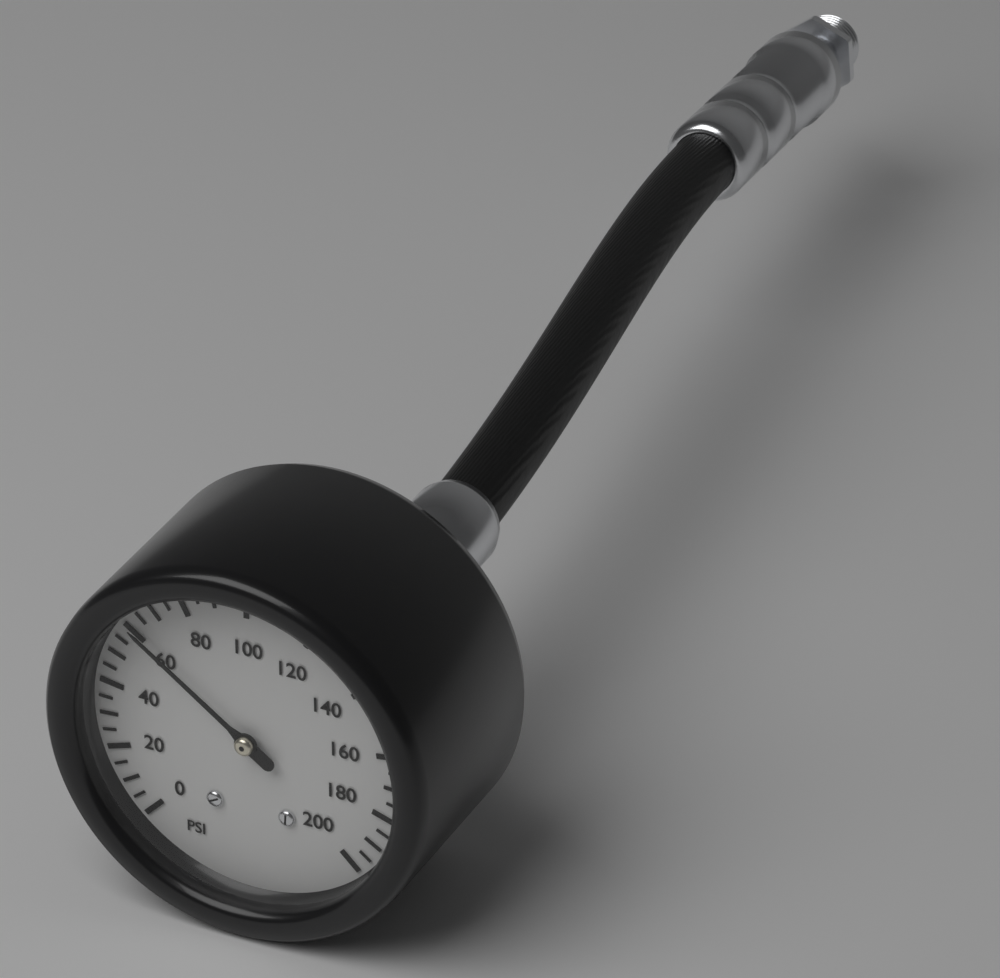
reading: 60 psi
